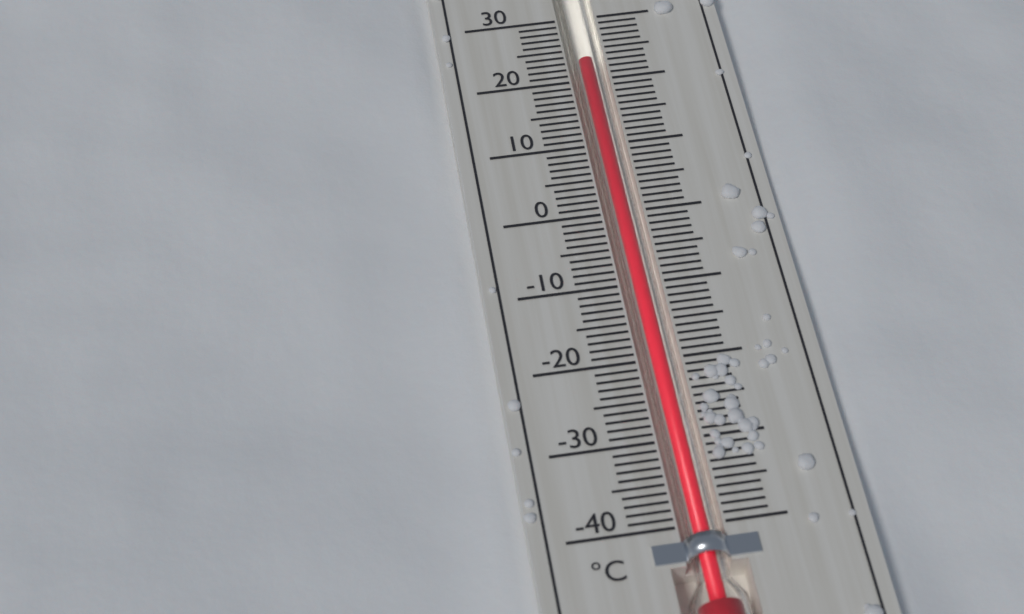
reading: 23 °C
